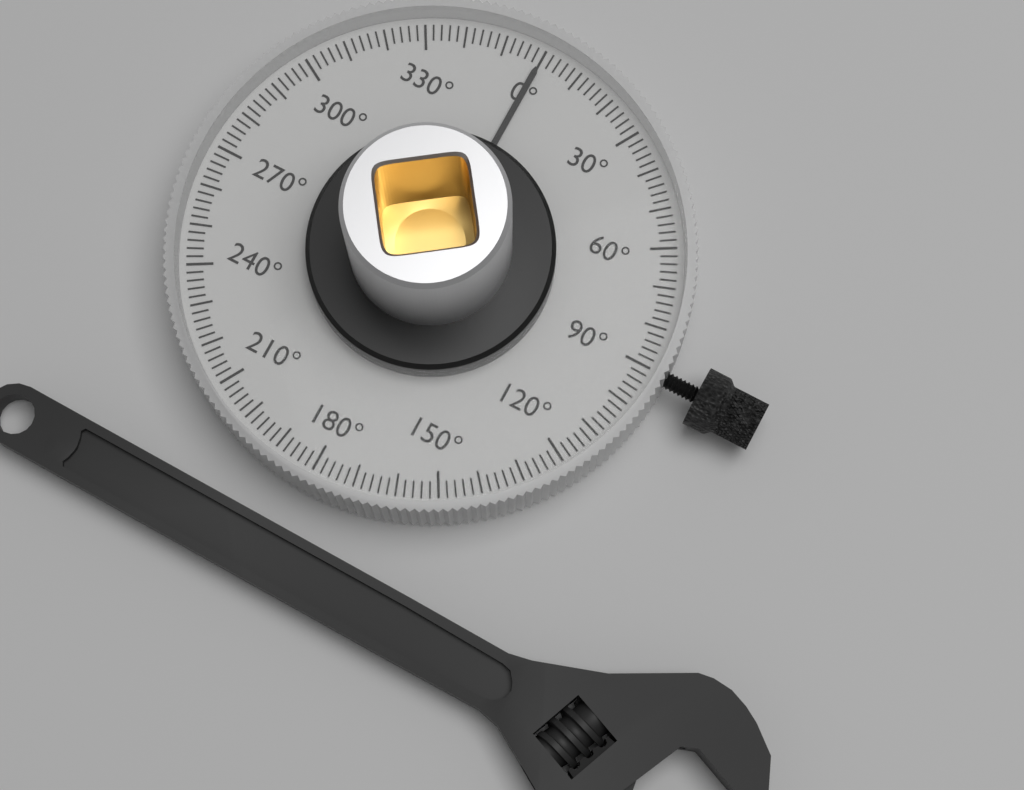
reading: 0 °
